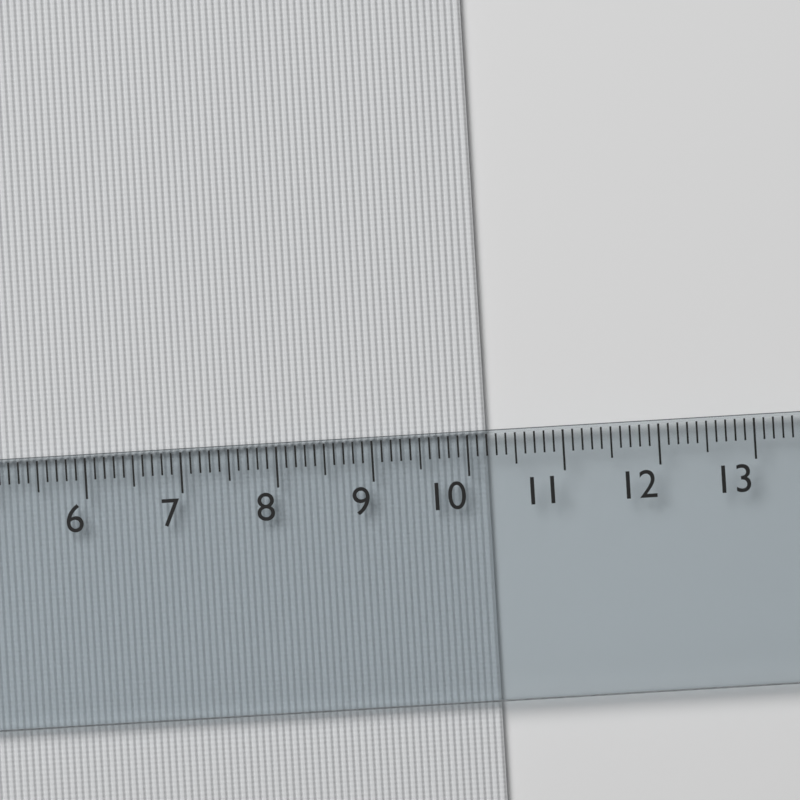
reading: 10.2 cm
